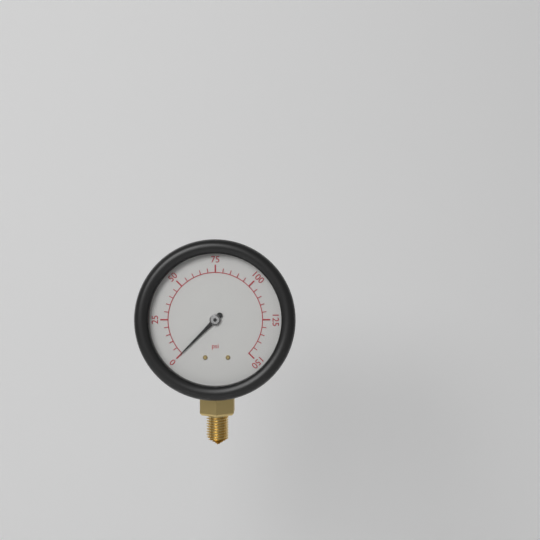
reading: 0 psi
